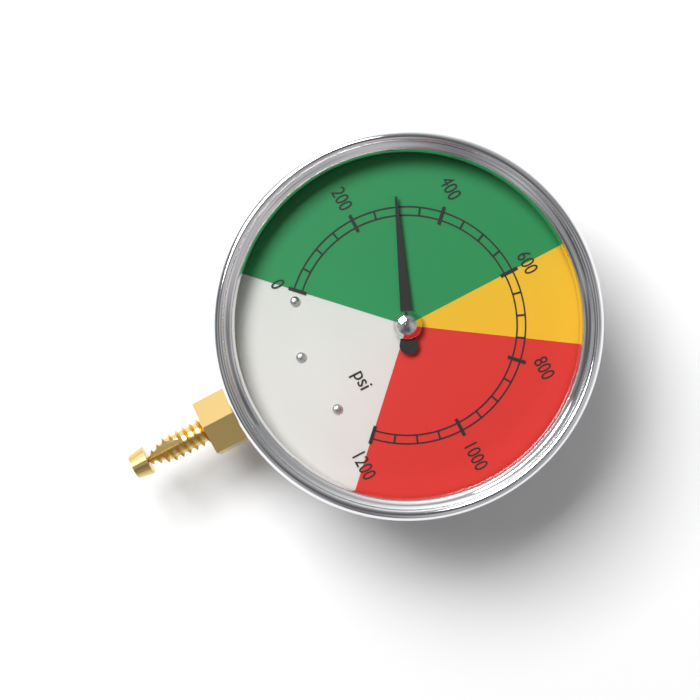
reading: 300 psi
